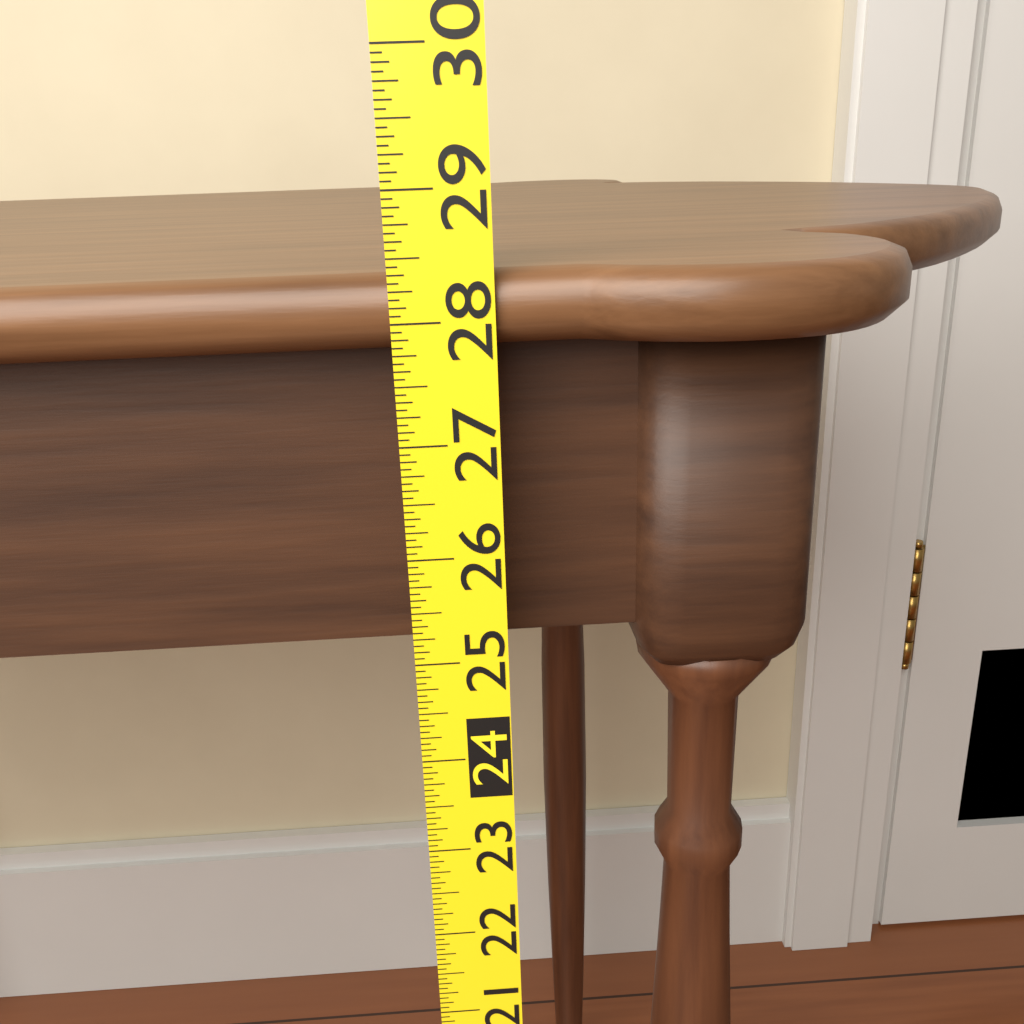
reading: 28.3750 (no unit)
